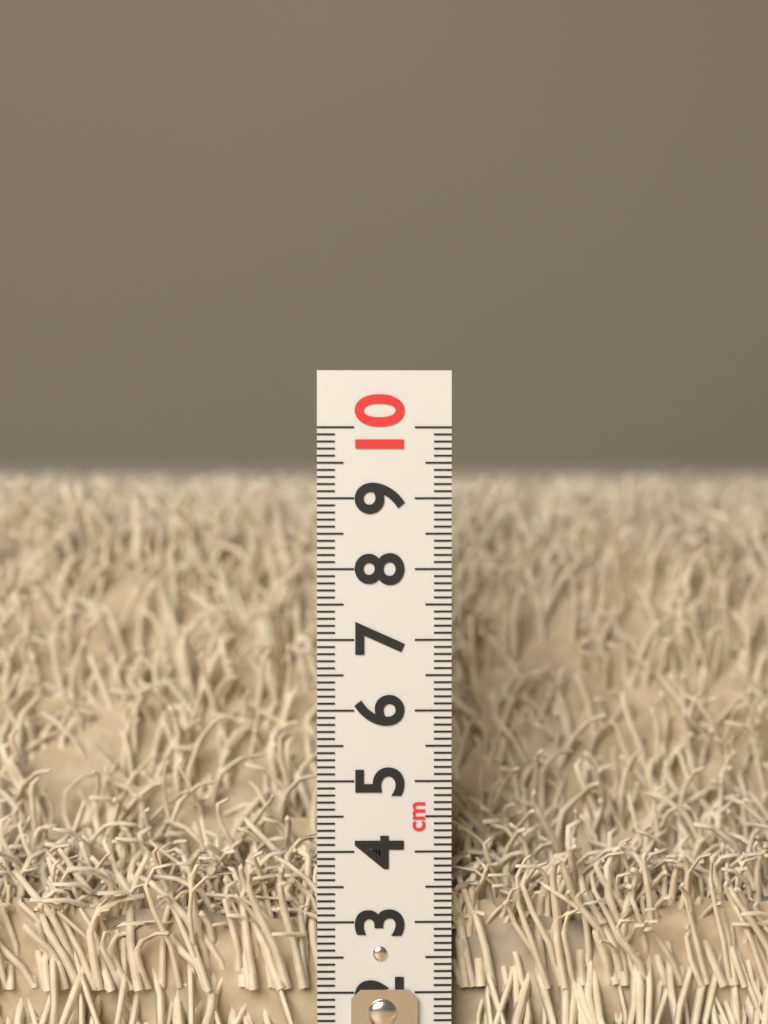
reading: 9.5 cm
